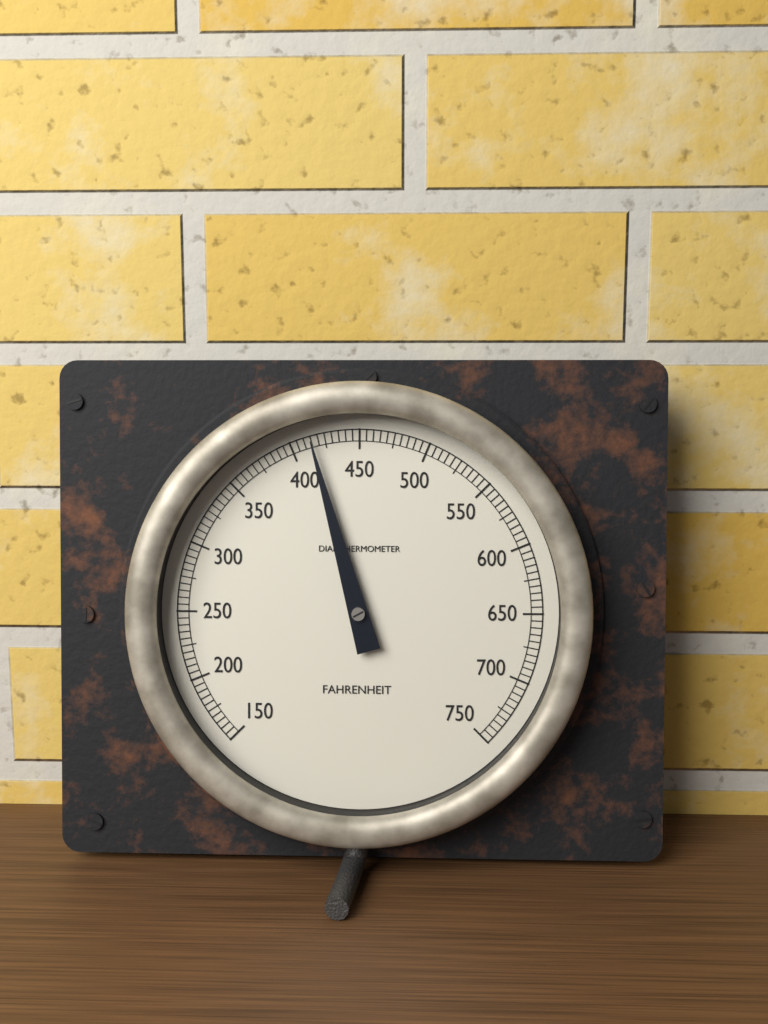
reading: 415 °F
